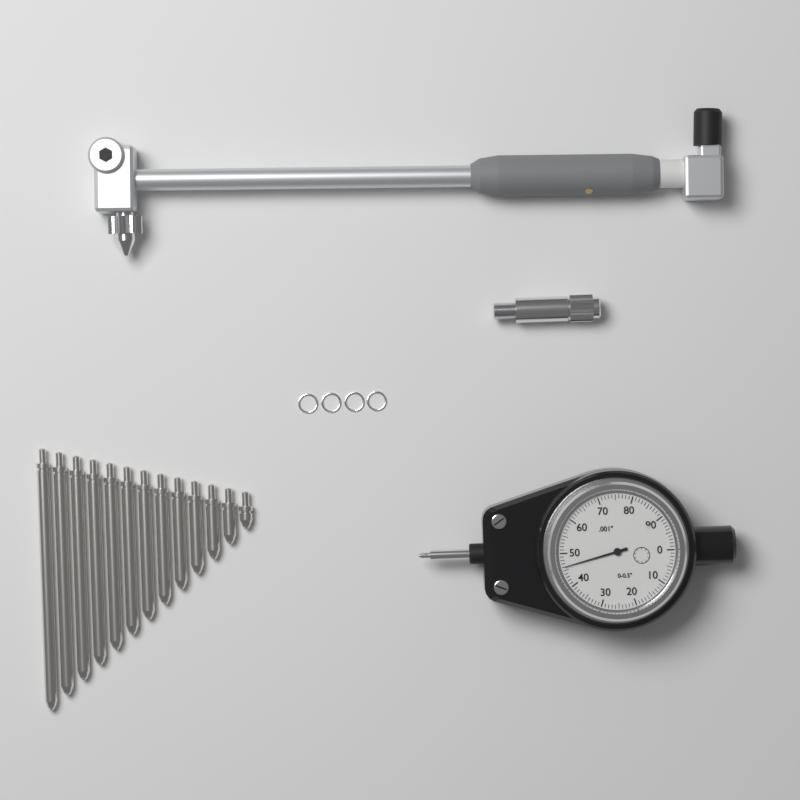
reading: 0.046 in
